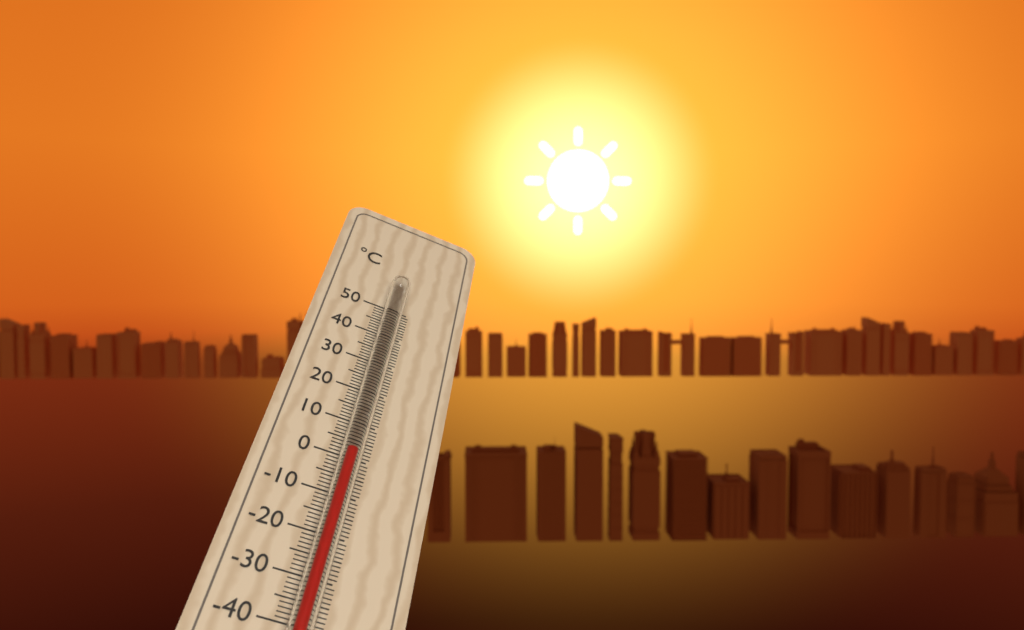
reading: 0 °C
